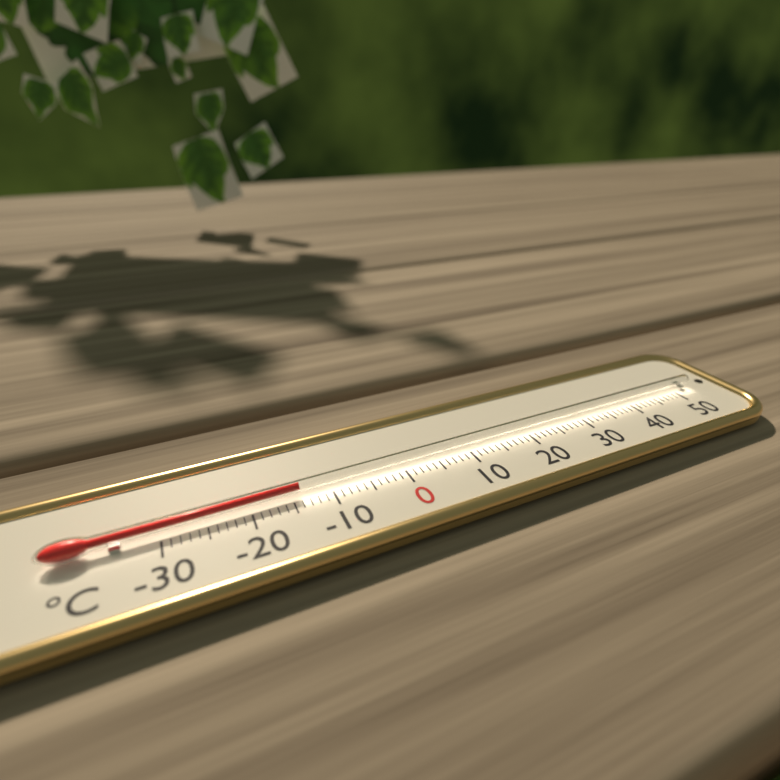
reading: -14 °C
